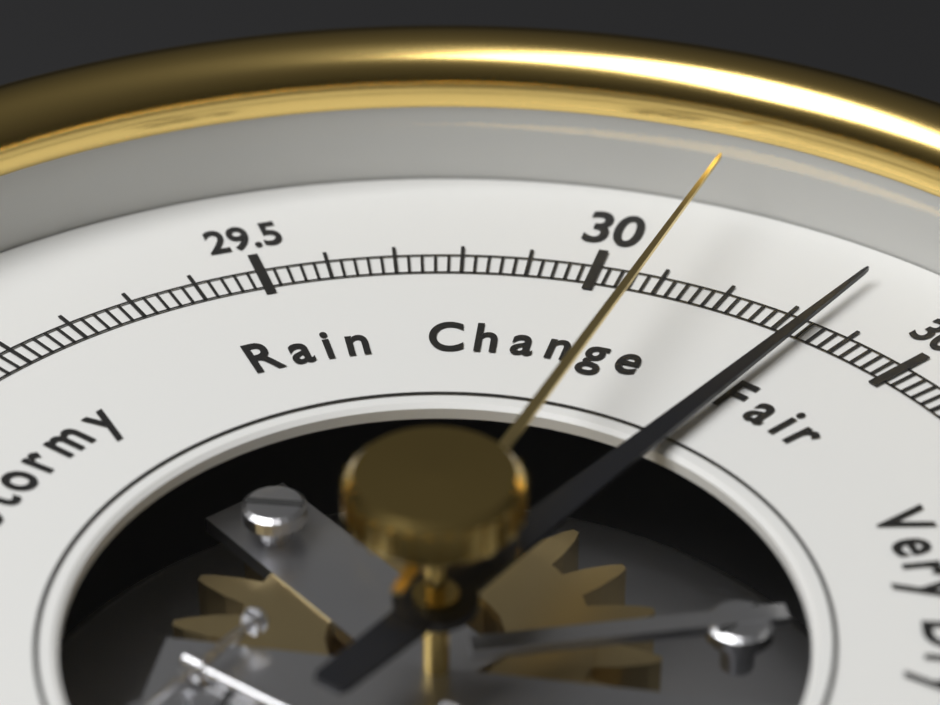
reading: 30.34 inHg
